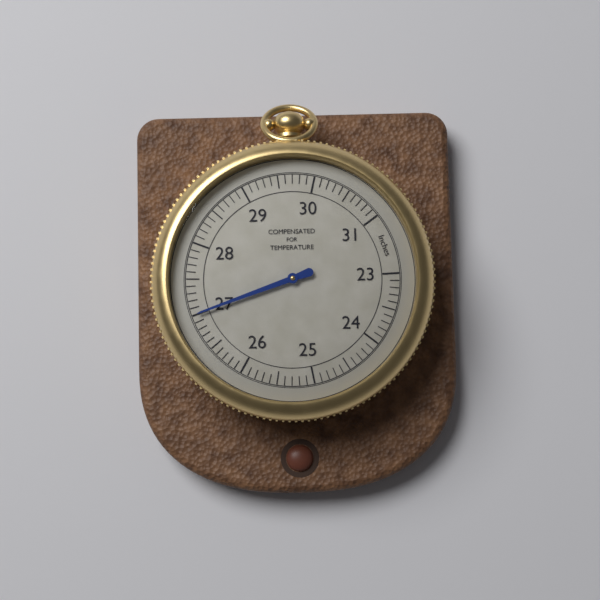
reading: 27.0 inches
